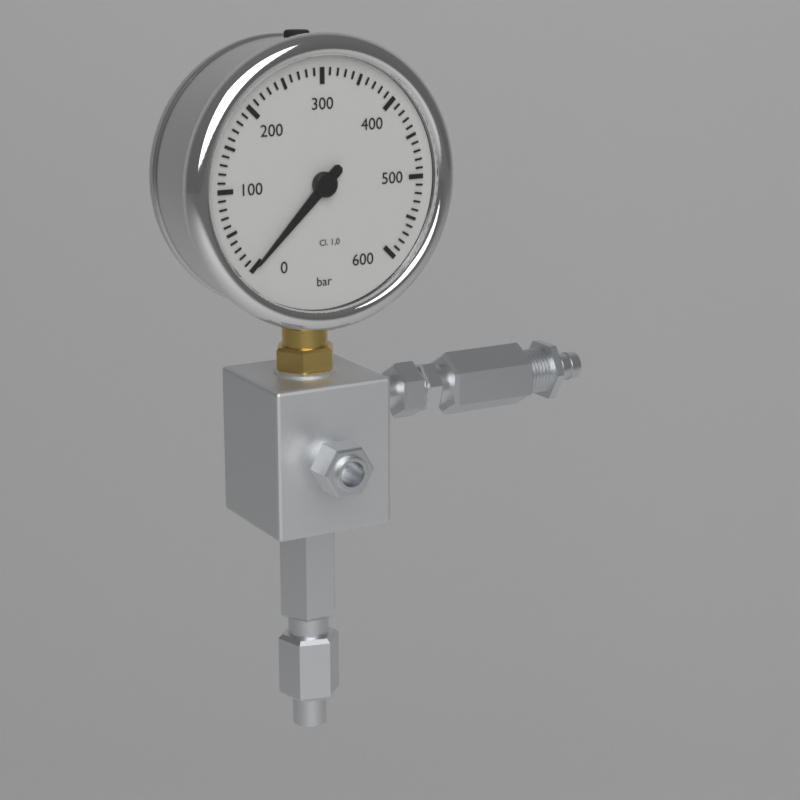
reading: 0 bar
